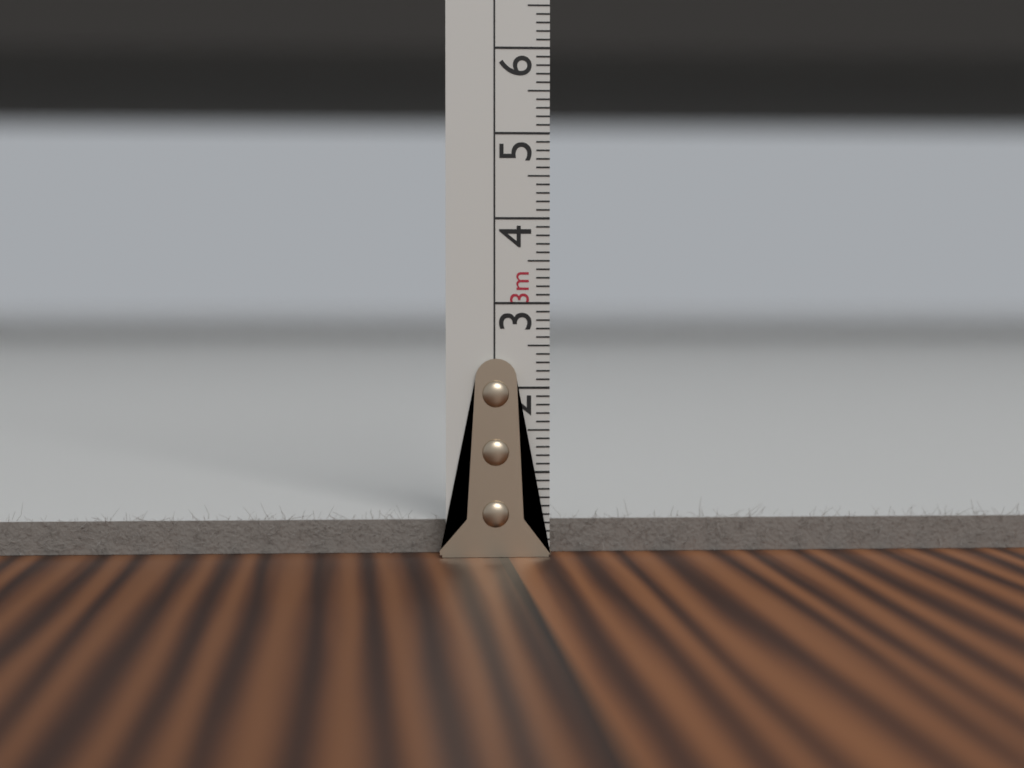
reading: 0.4 cm
